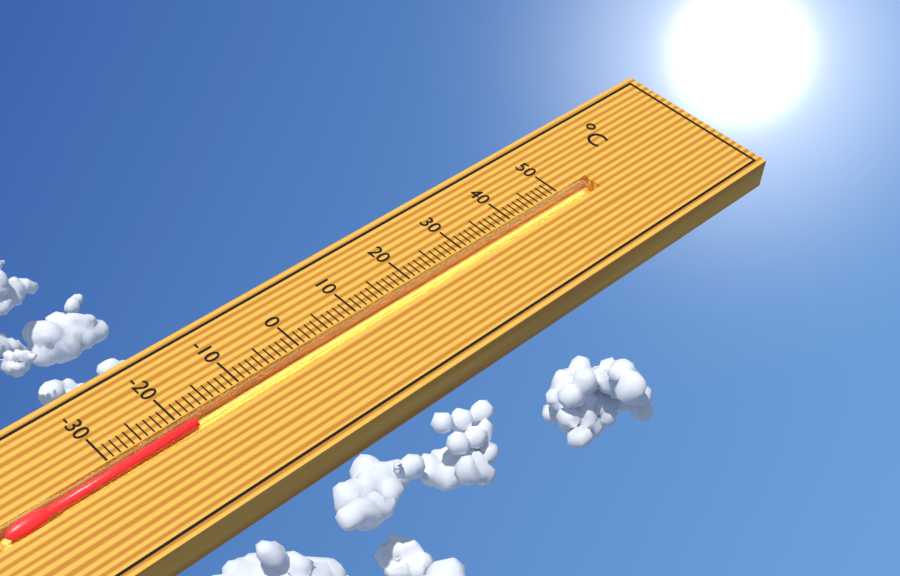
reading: -18 °C
